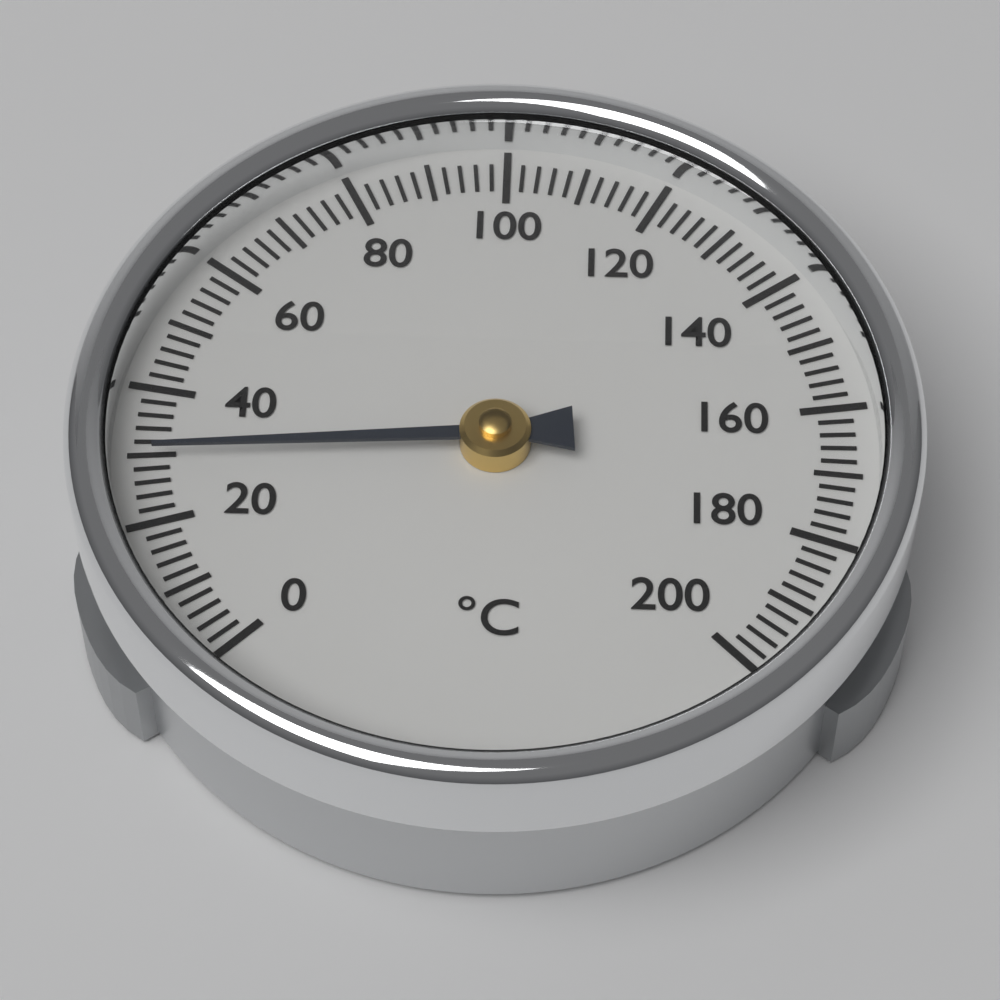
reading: 30 °C
